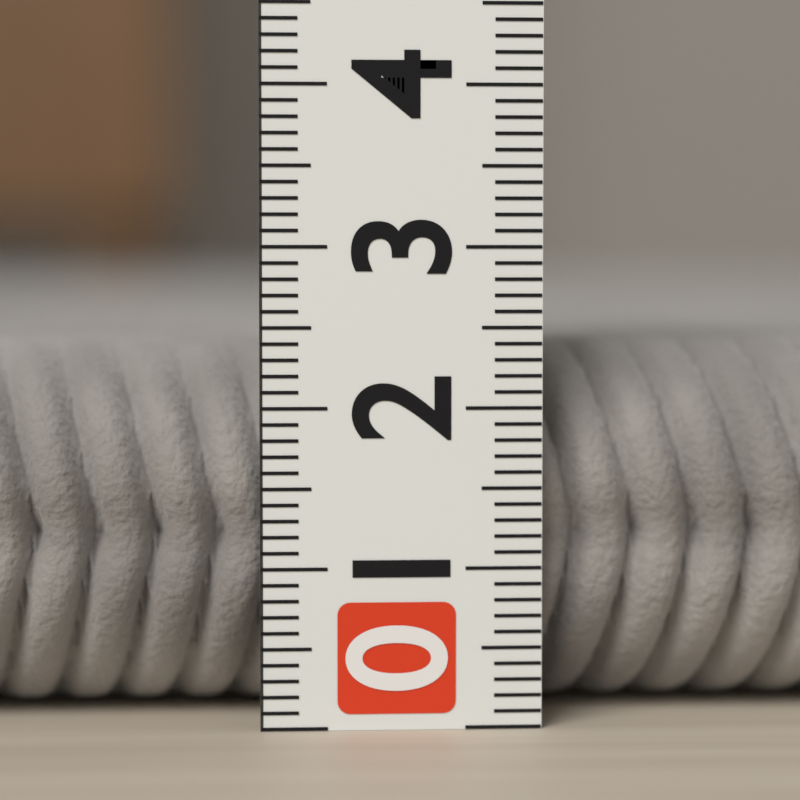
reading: 2.4 (no unit)
